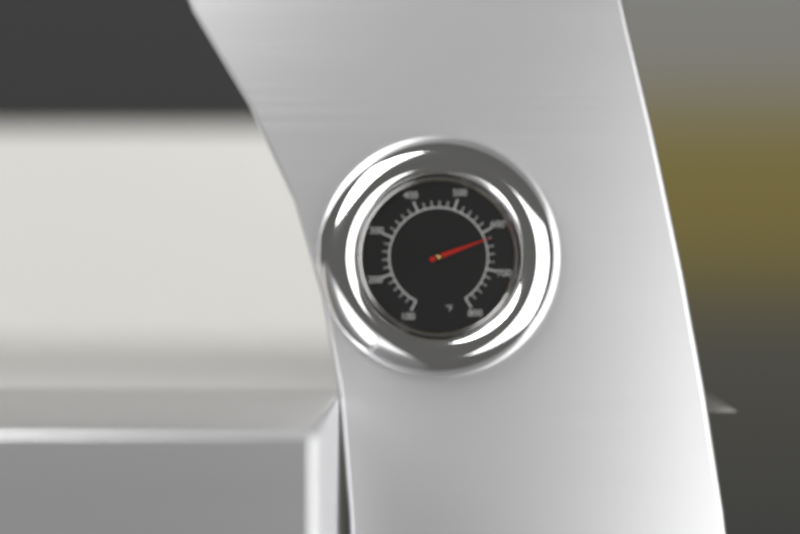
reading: 620 °F
